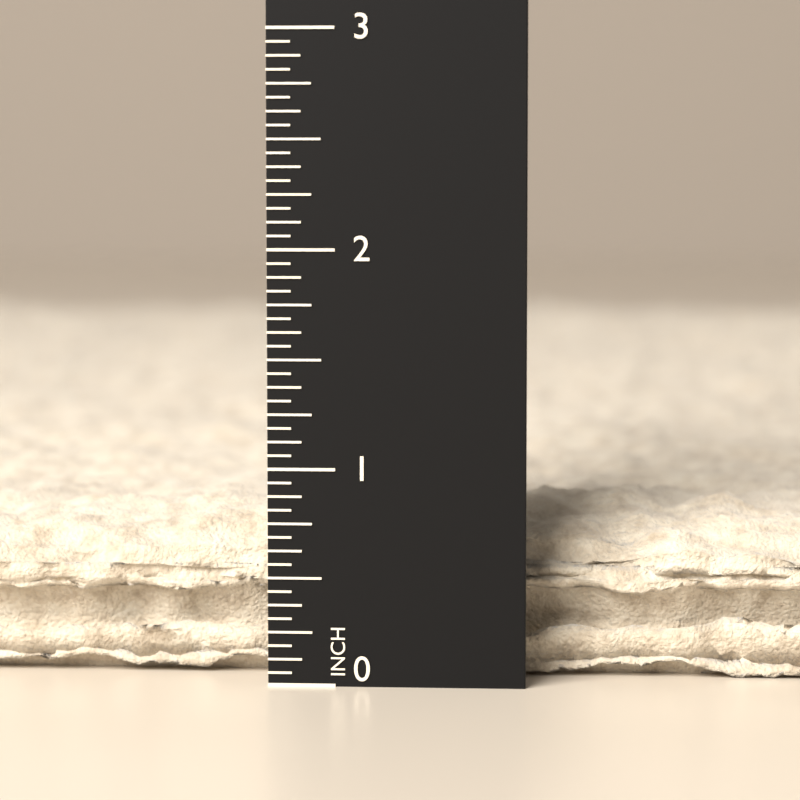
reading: 0.8125 in
